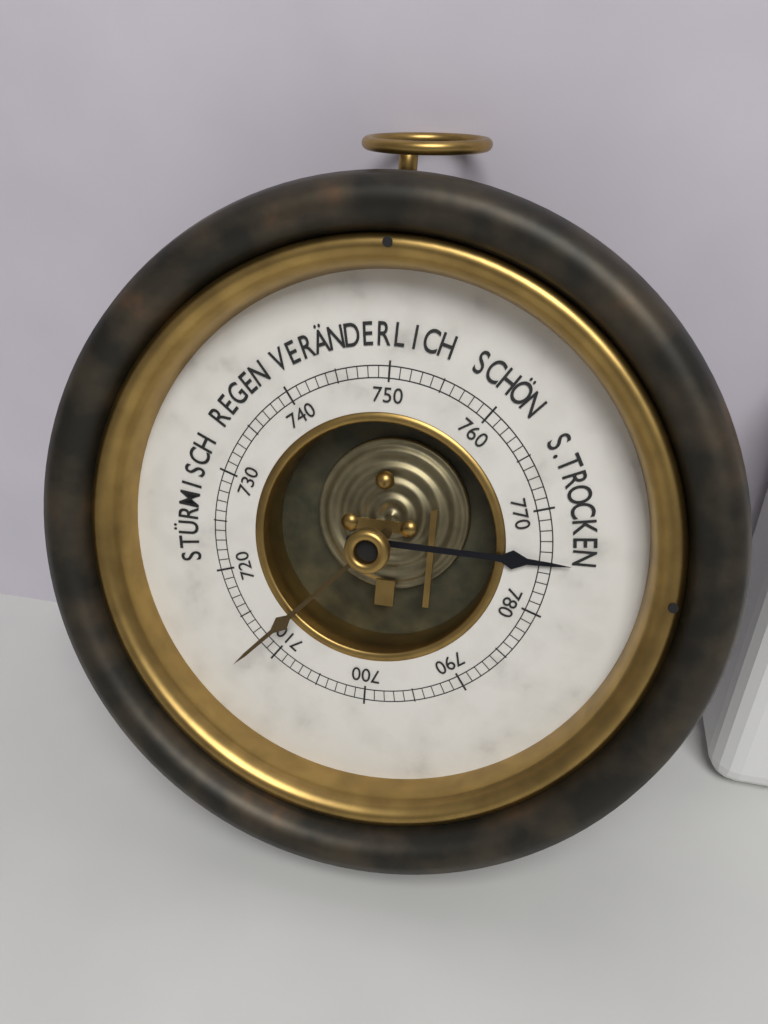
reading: 775 mmHg
